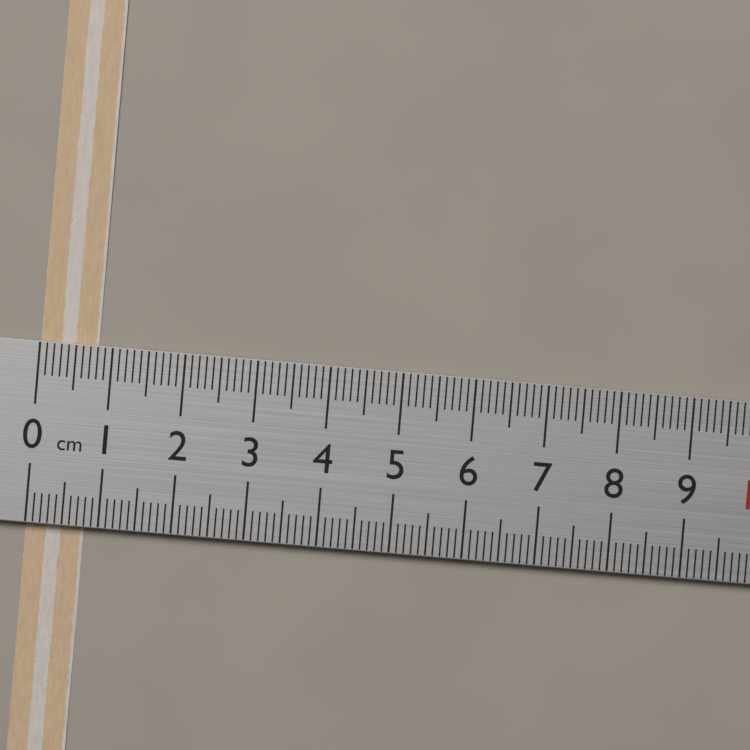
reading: 0.8 cm
